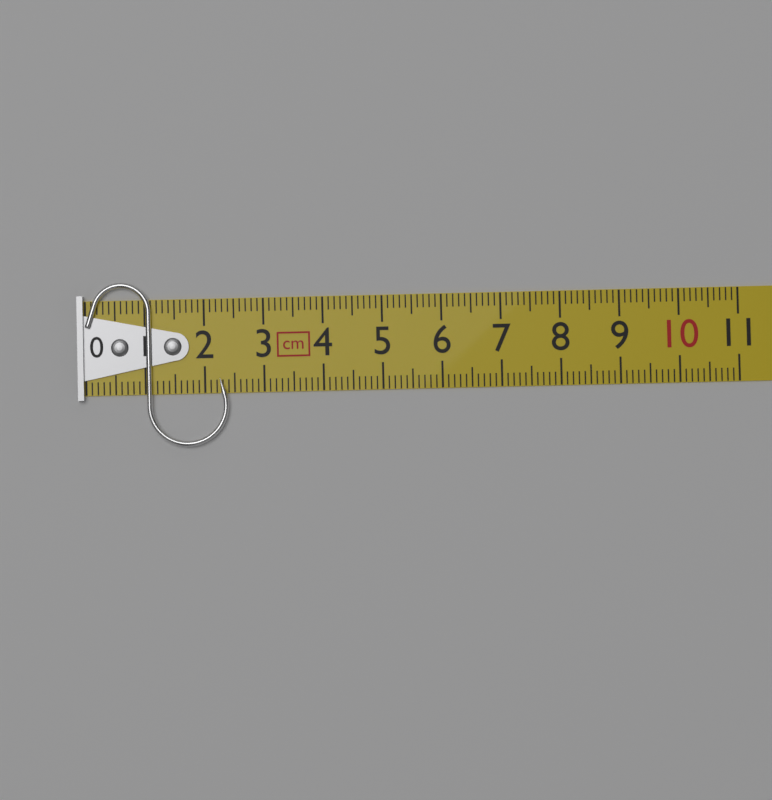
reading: 2.4 cm
